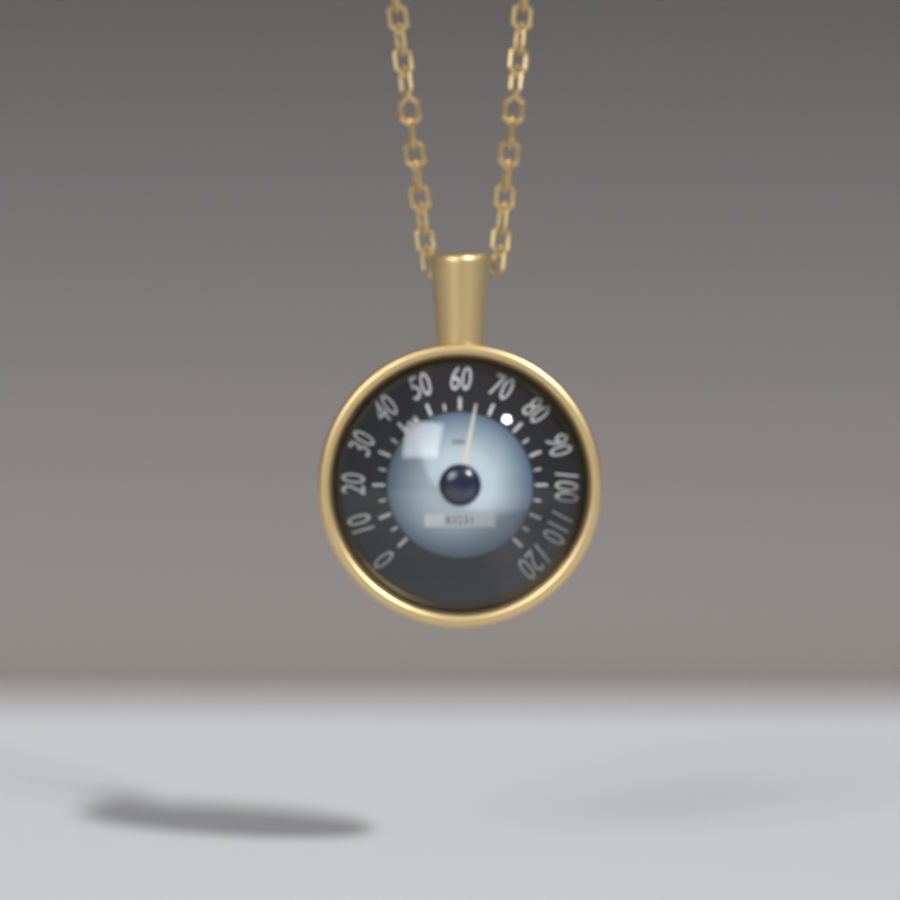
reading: 65 mph
